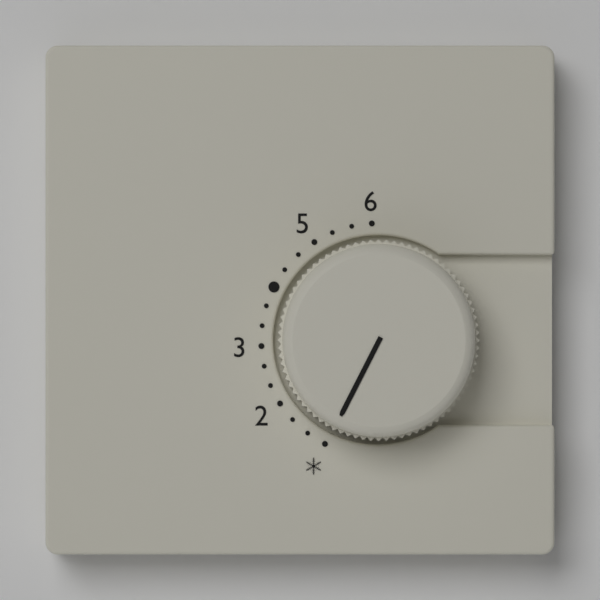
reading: 1.000000 (no unit)
